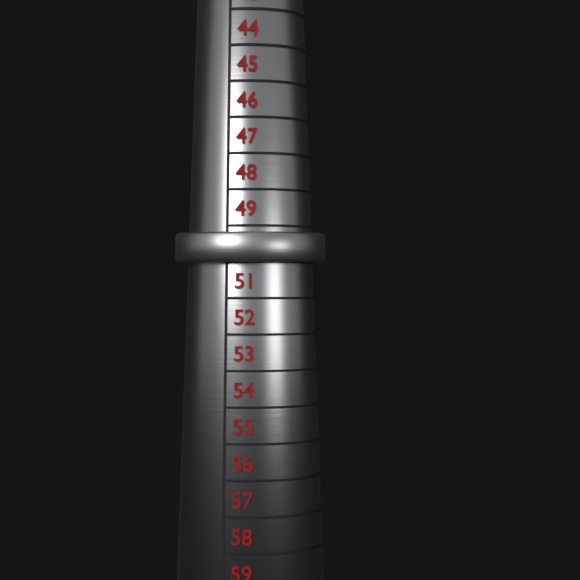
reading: 50 (no unit)
